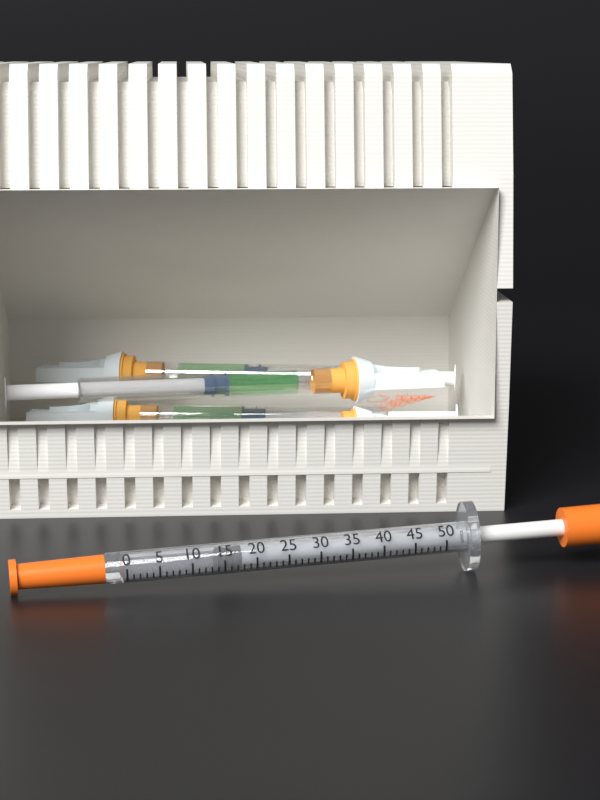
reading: 14 units
